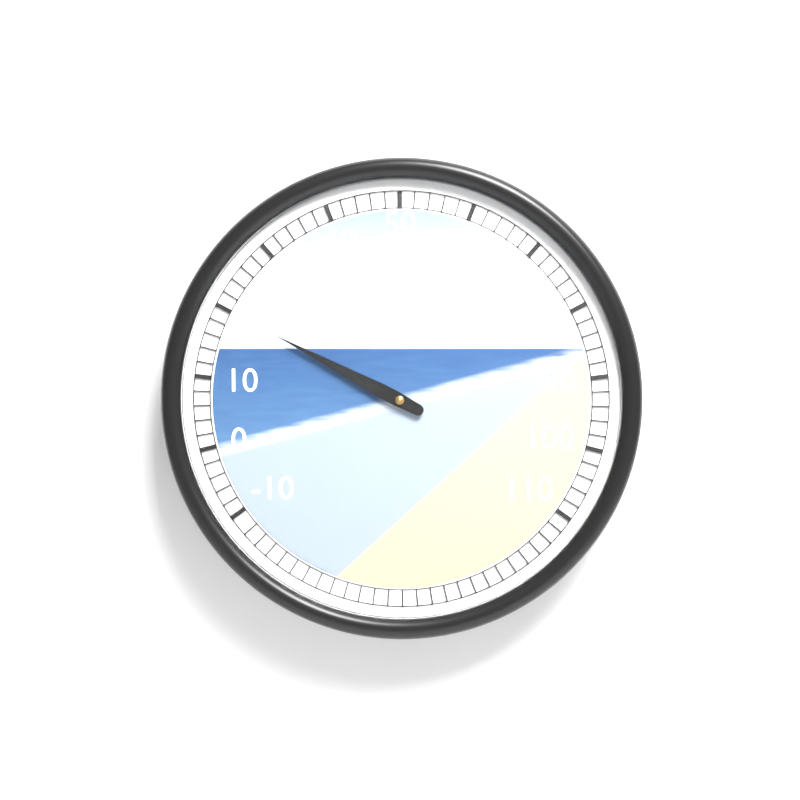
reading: 20 (no unit)
